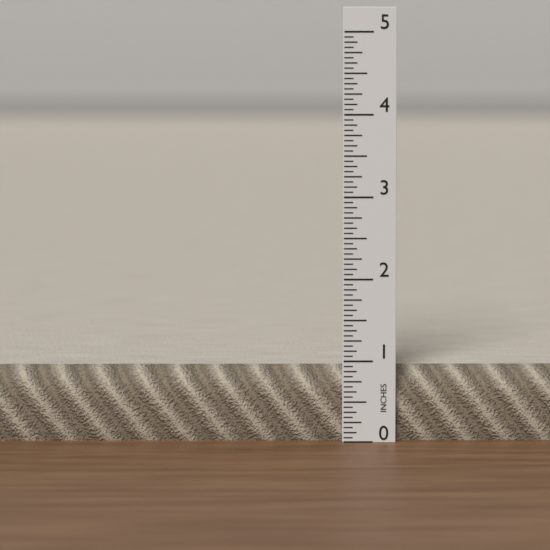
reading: 0.8750 in
